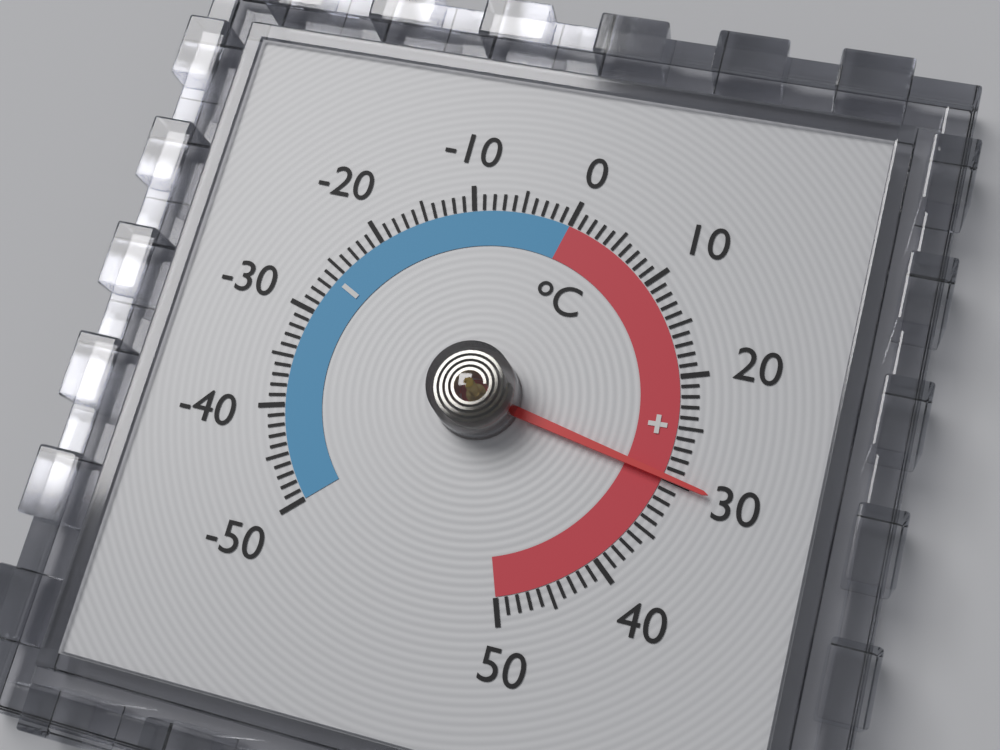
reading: 30 °C
